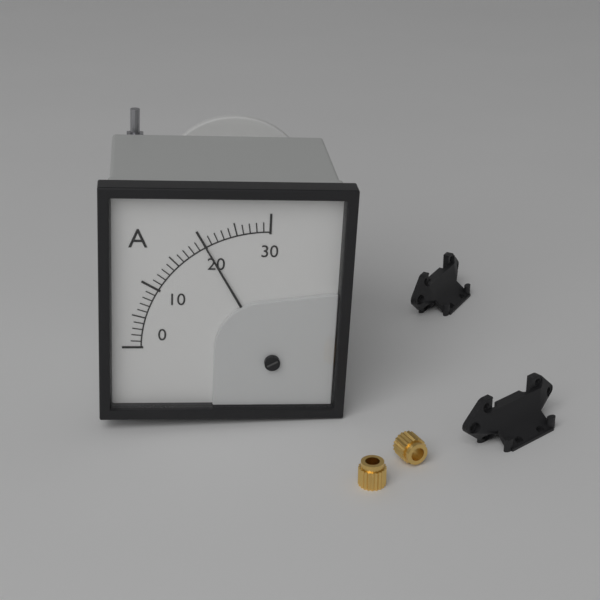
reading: 20 A
